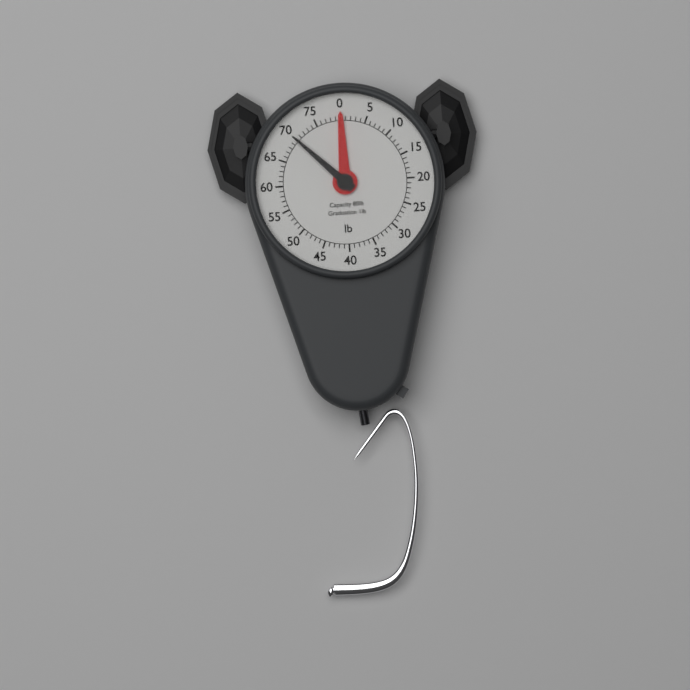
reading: 70 lb
